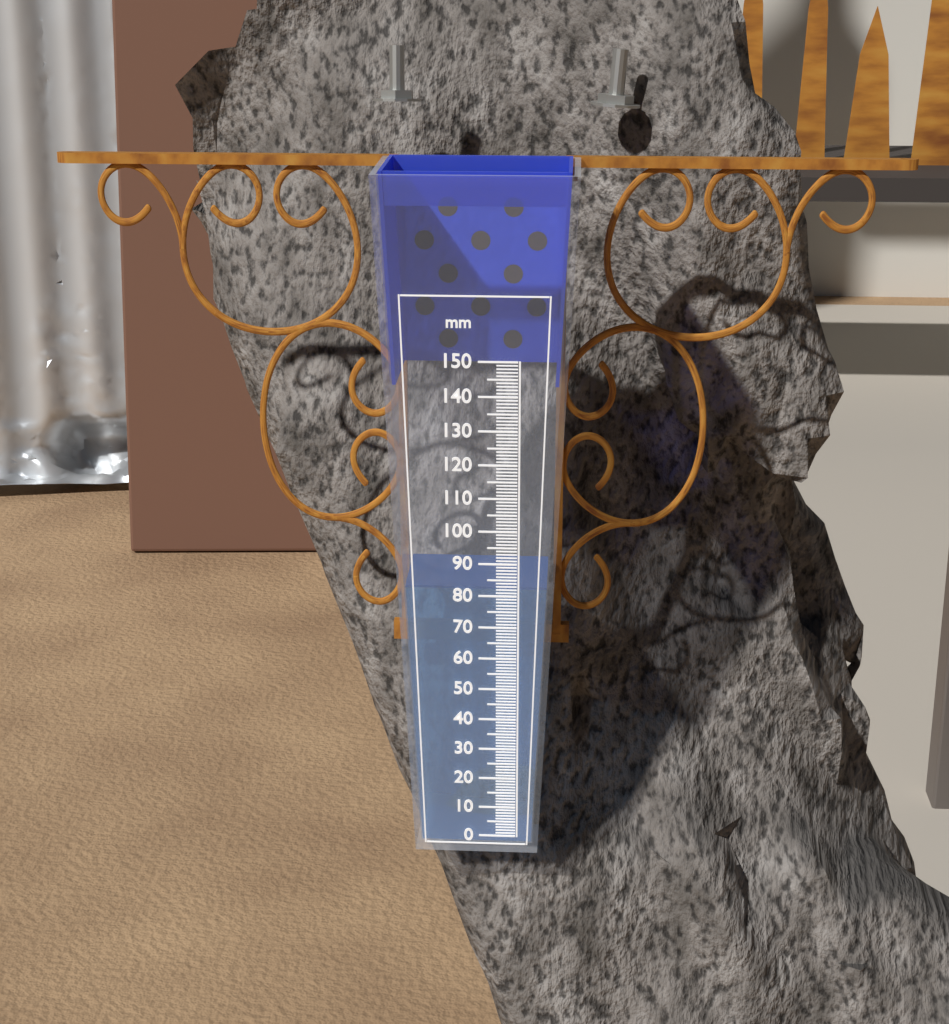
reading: 82 mm
